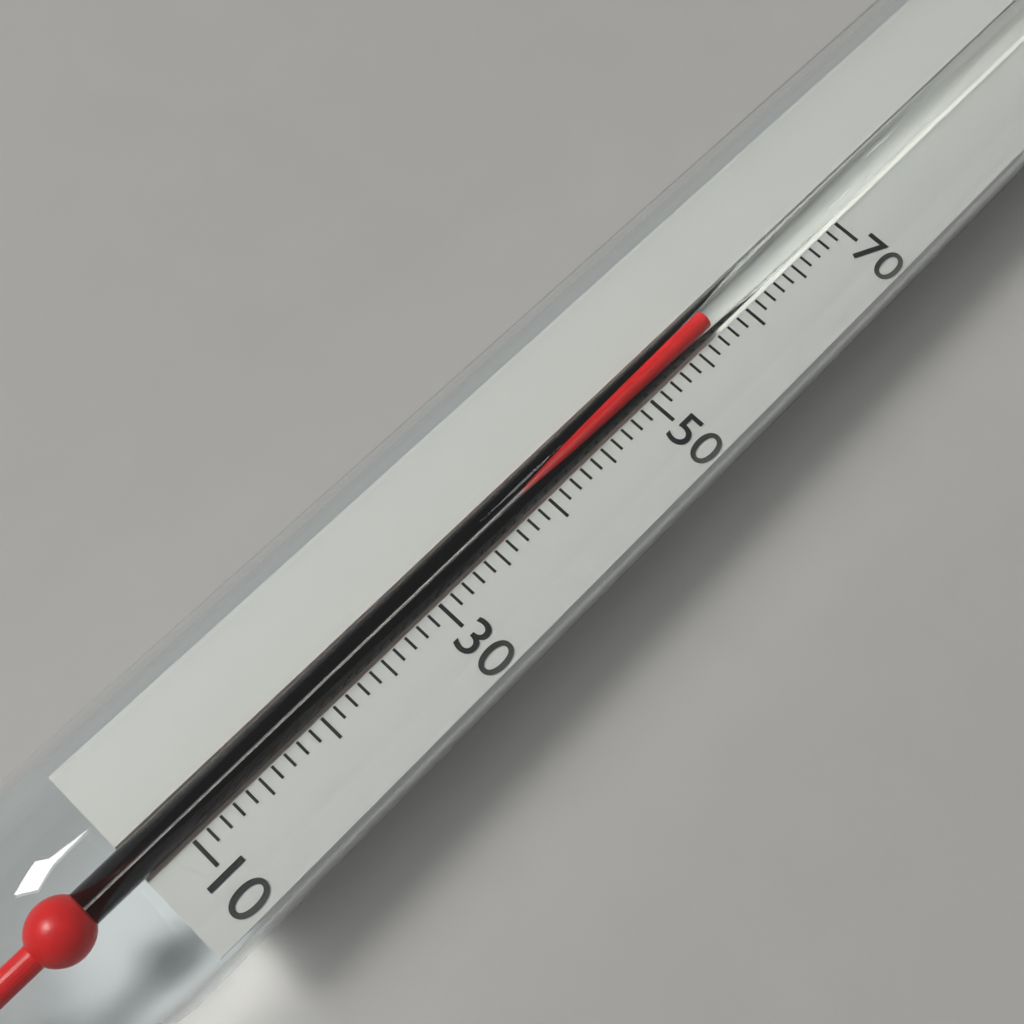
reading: 57 (no unit)
